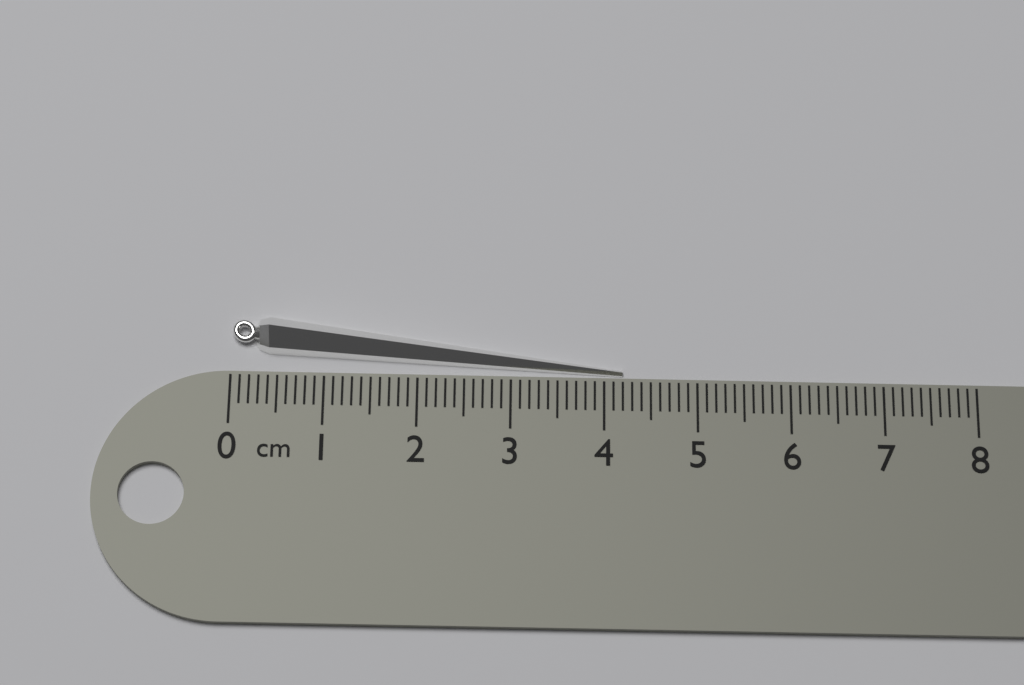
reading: 4.2 cm
